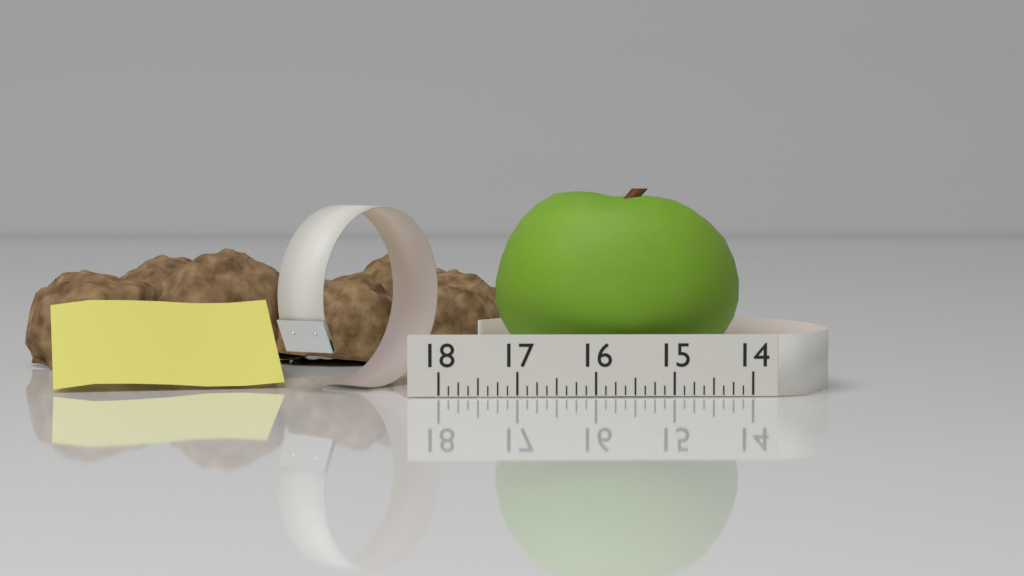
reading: 17.250 (no unit)
